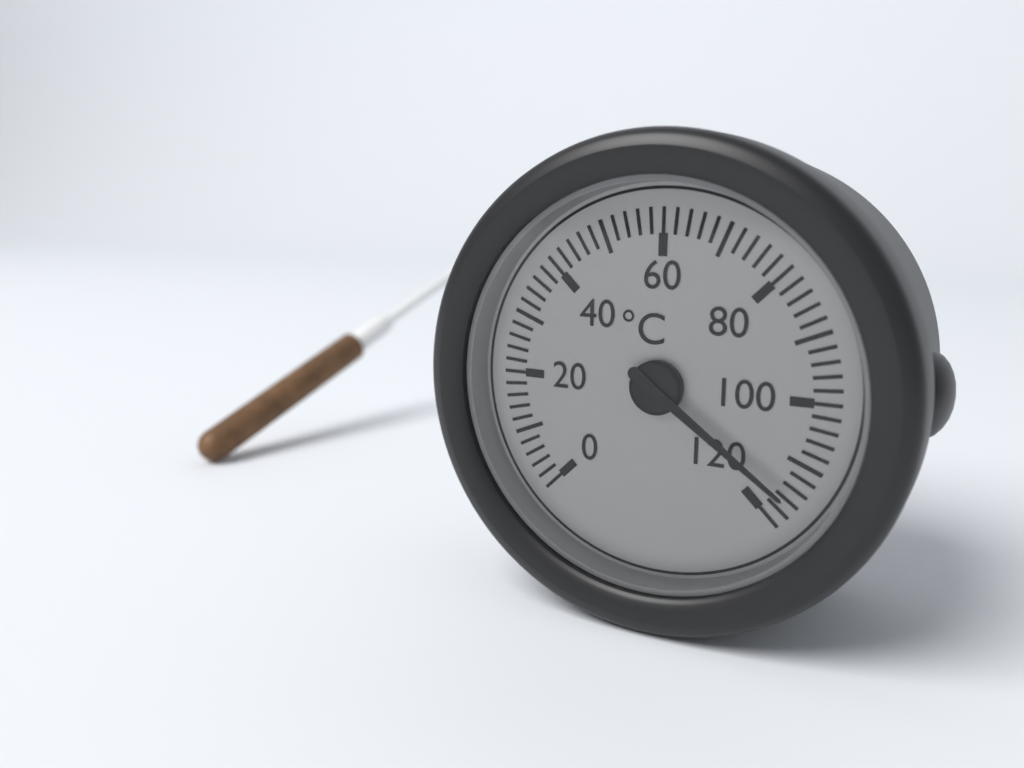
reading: 116 °C
